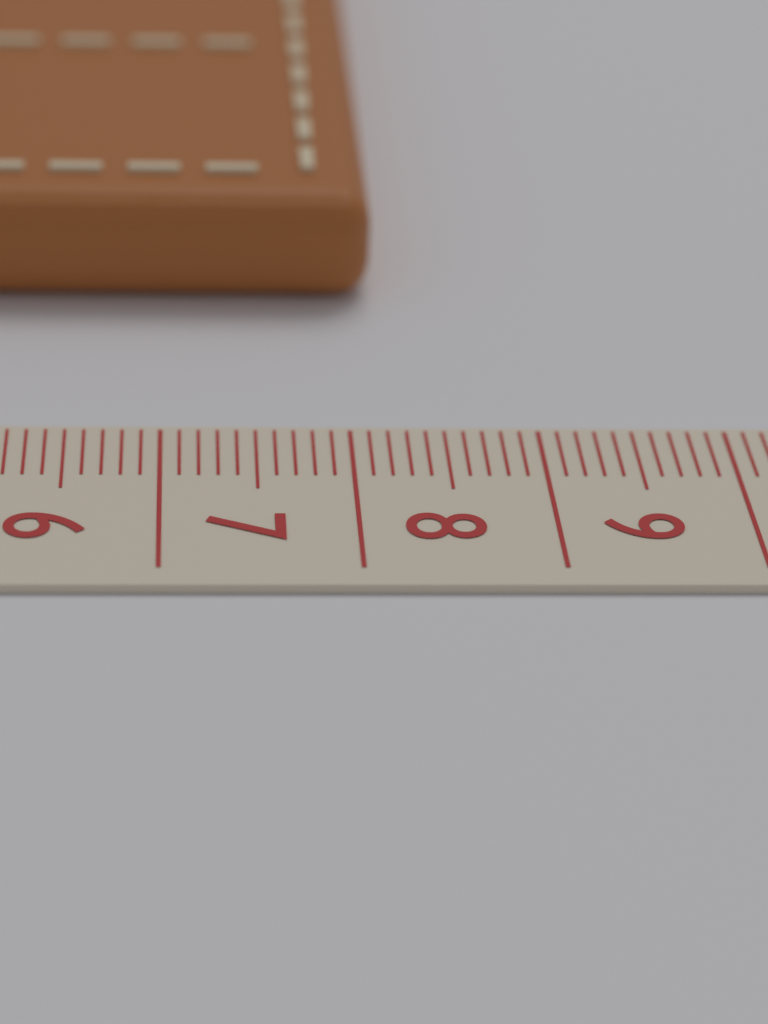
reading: 8.2 cm
